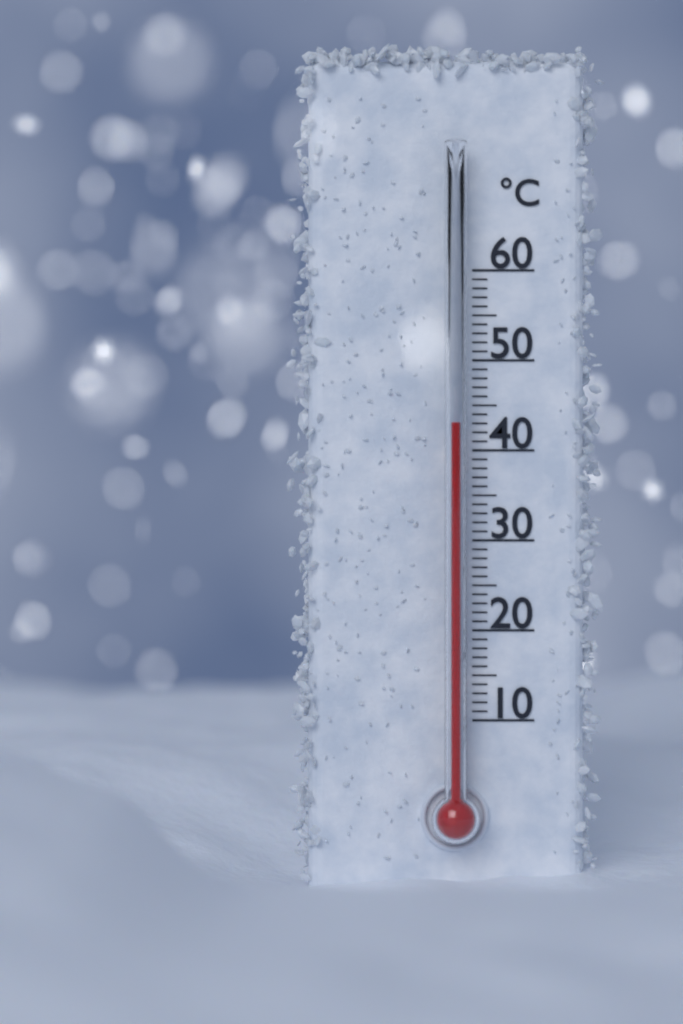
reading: 43 °C
